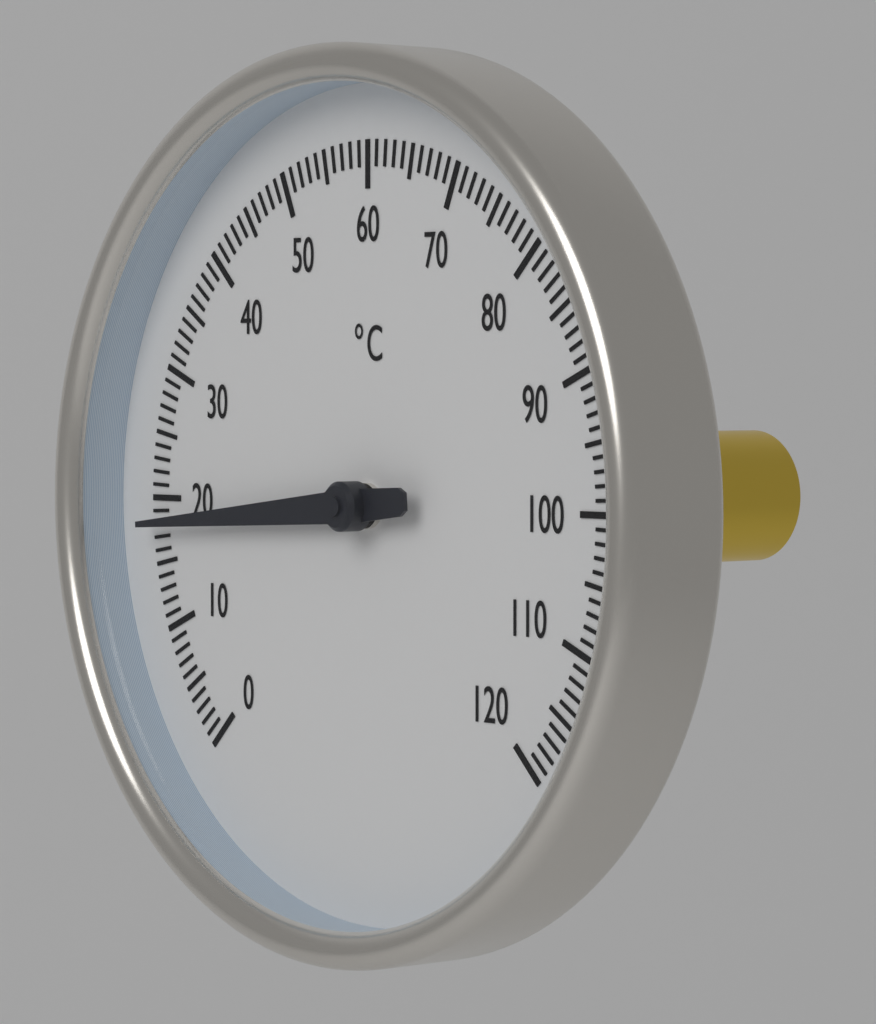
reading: 18 °C
